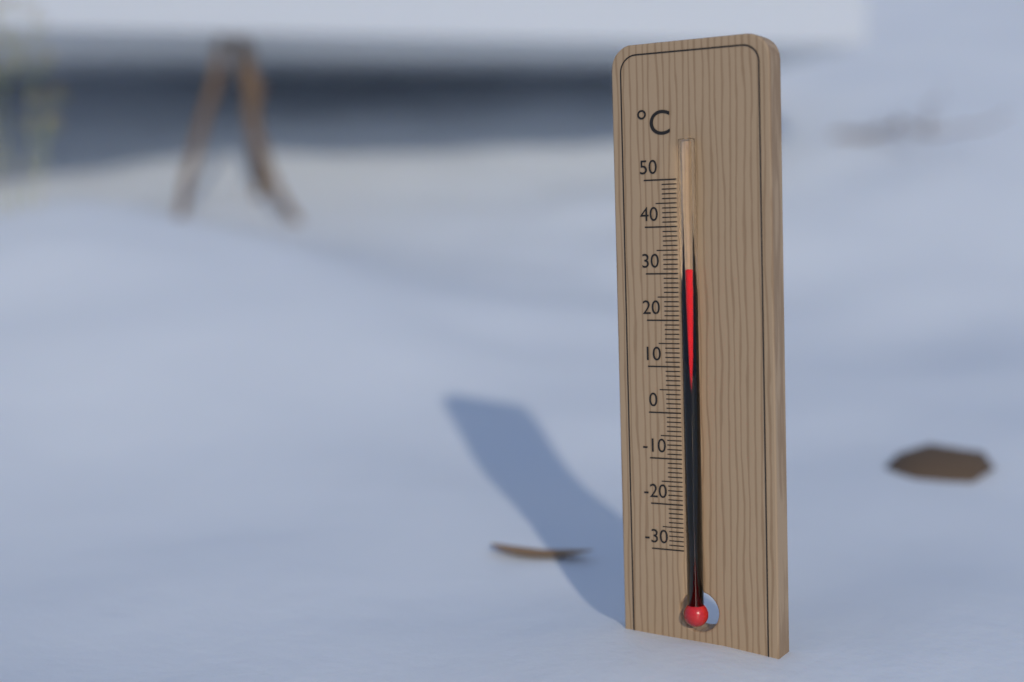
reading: 31 °C
